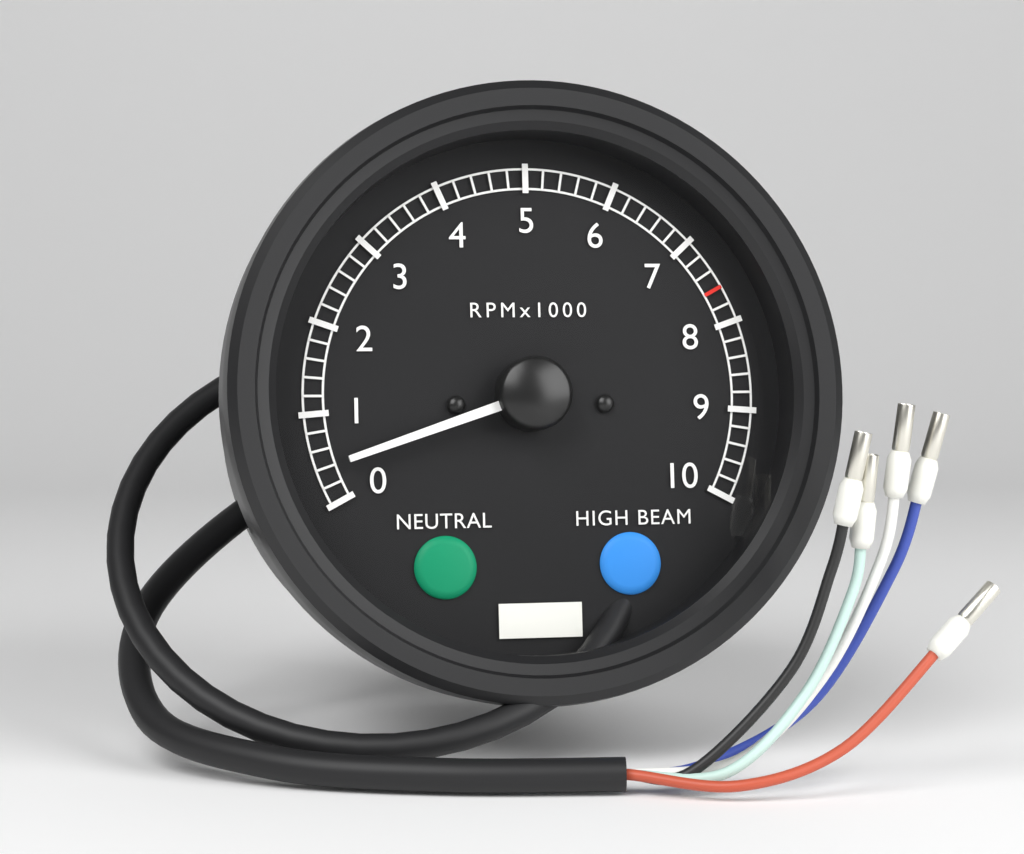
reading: 400 RPM
